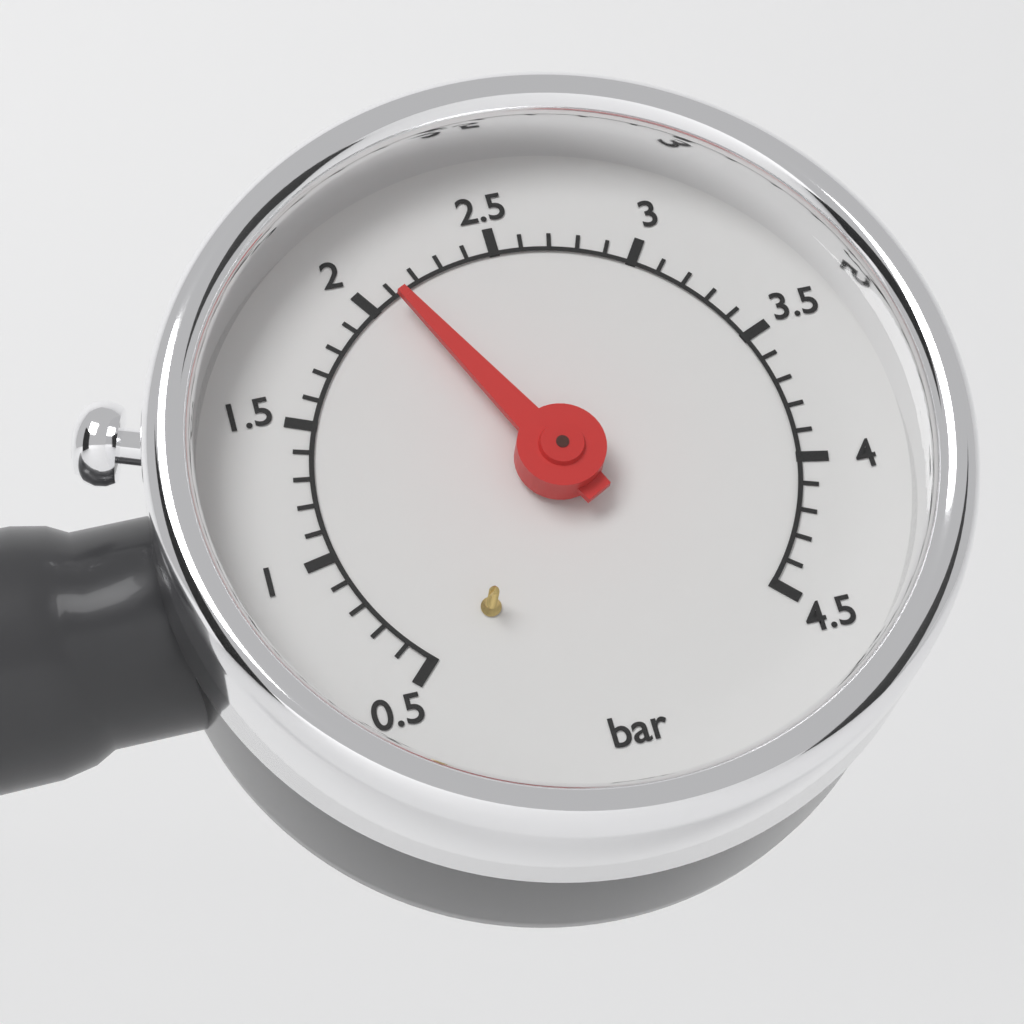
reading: 2.1 bar
